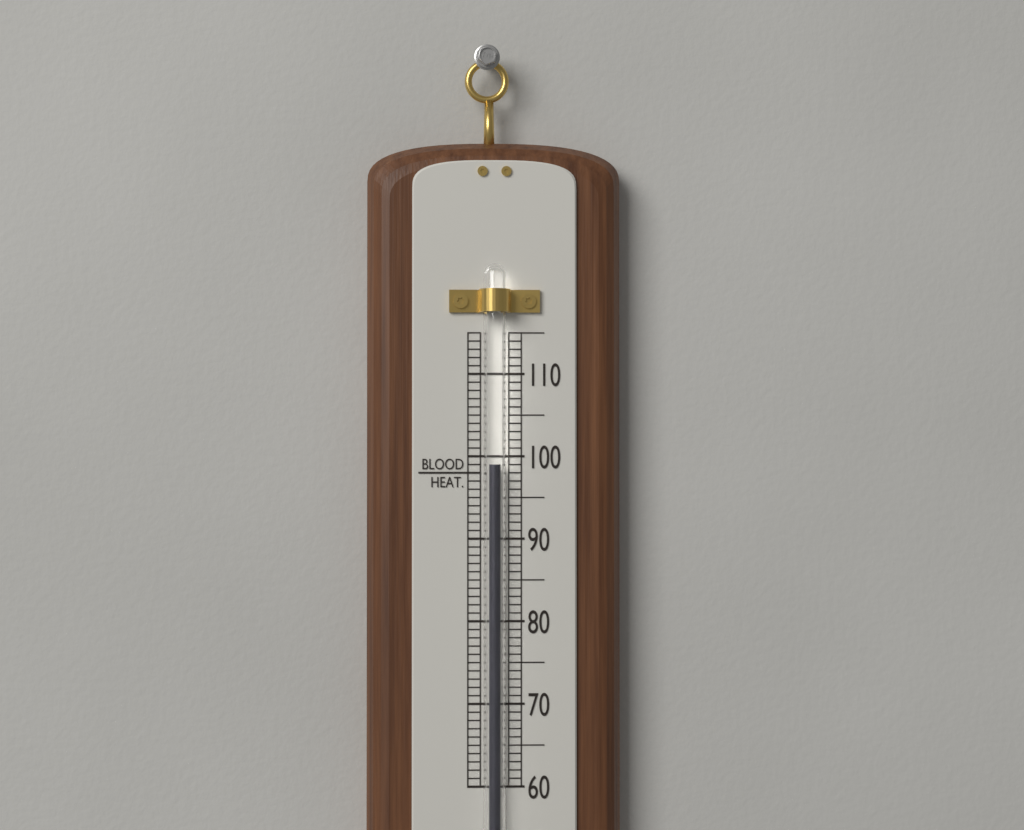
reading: 99 (no unit)
